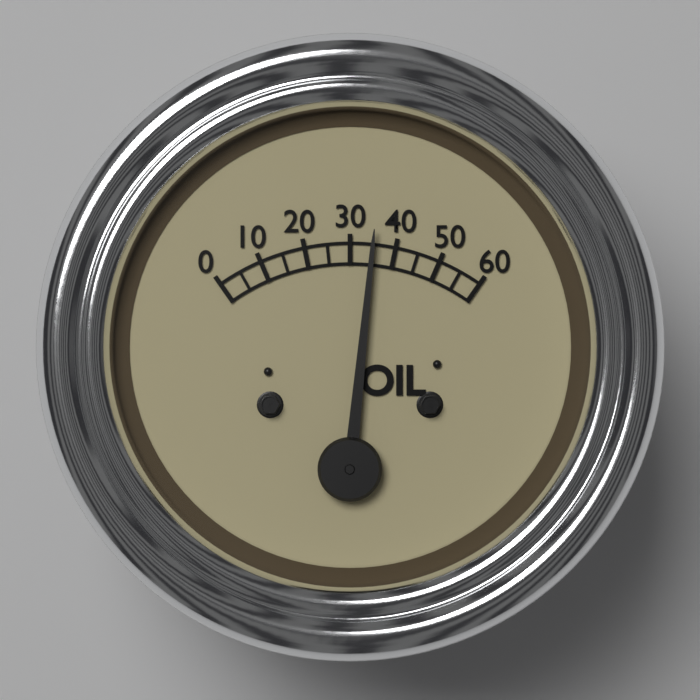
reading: 35 (no unit)
